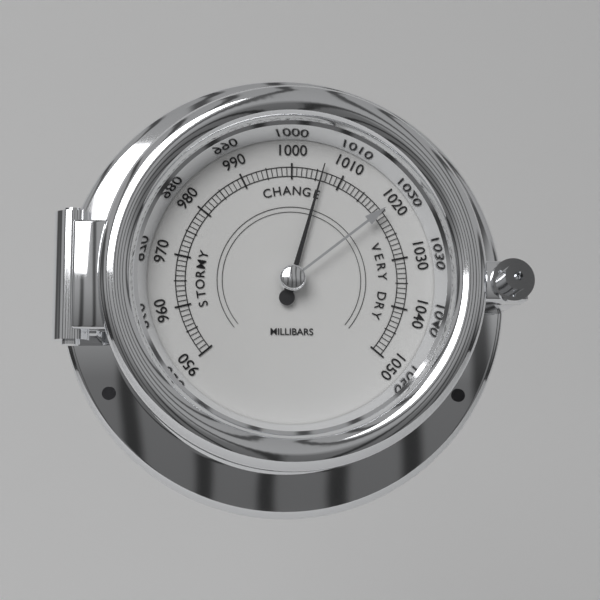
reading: 1006 mbar
